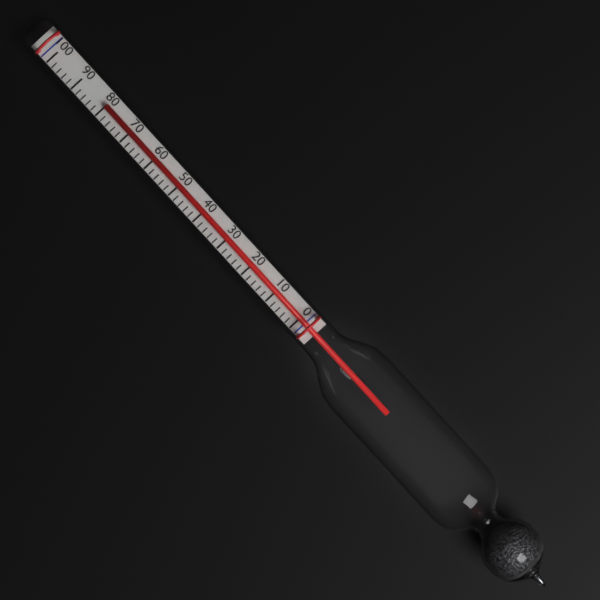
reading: 80 (no unit)
